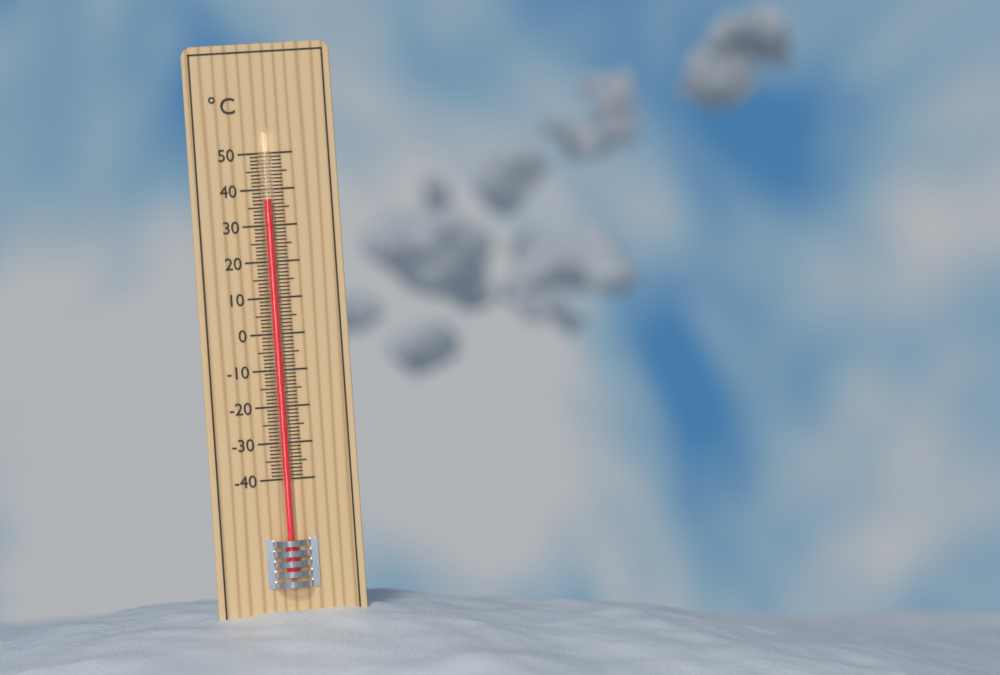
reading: 37 °C
